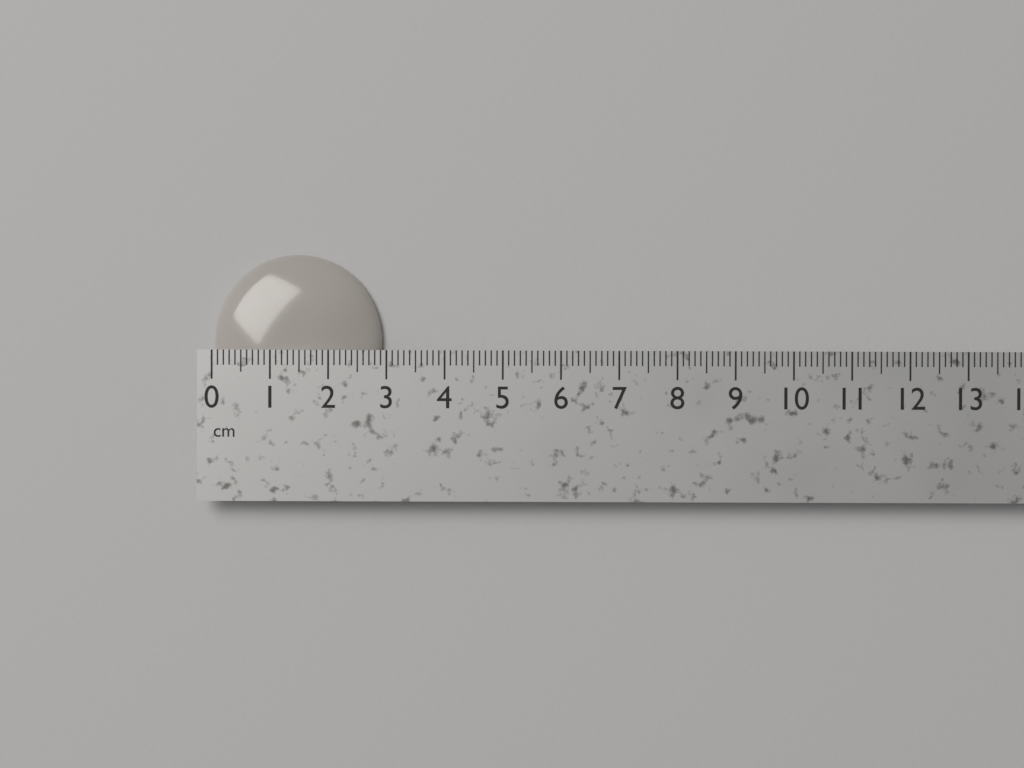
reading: 2.9 cm
